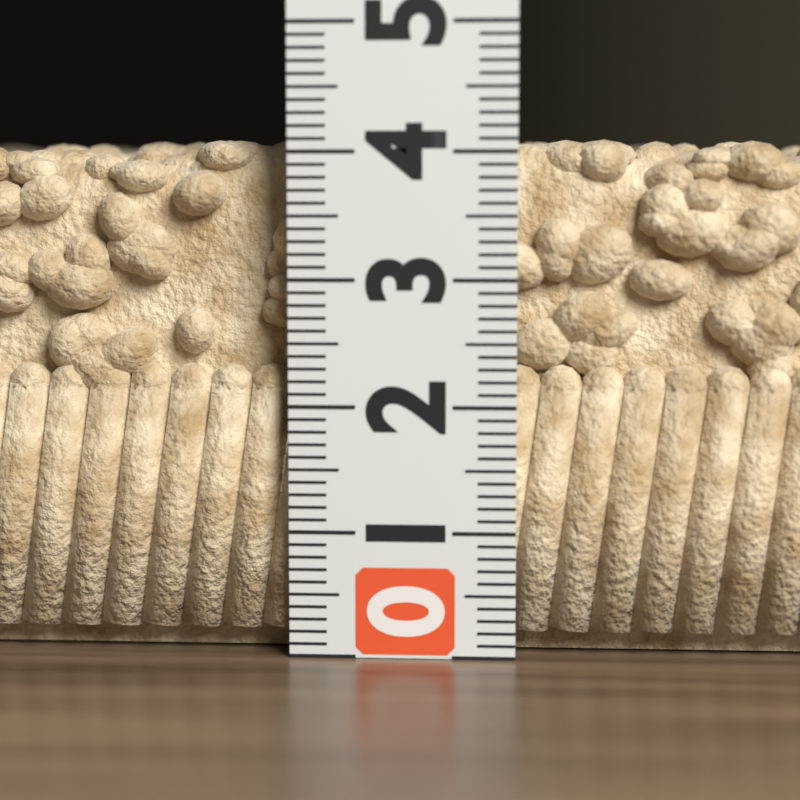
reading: 4.1 (no unit)
